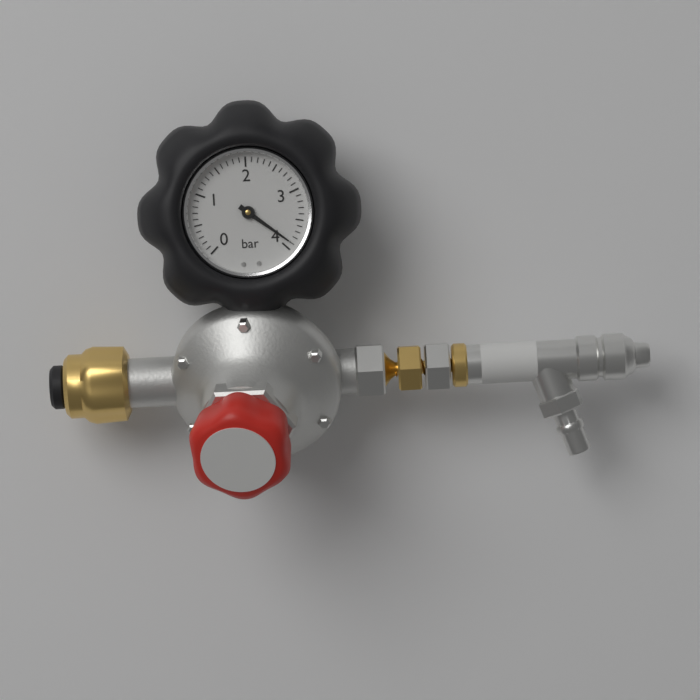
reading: 3.9 bar
